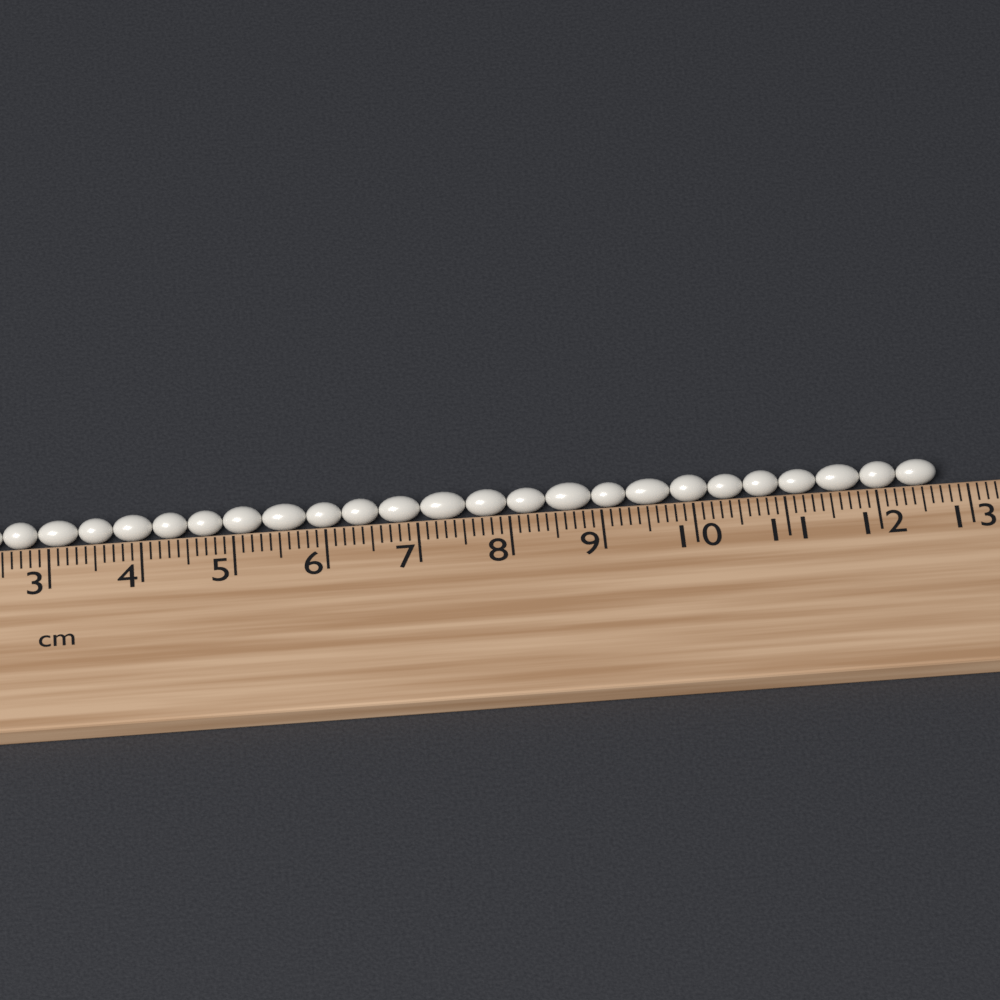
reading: 12.7 cm
